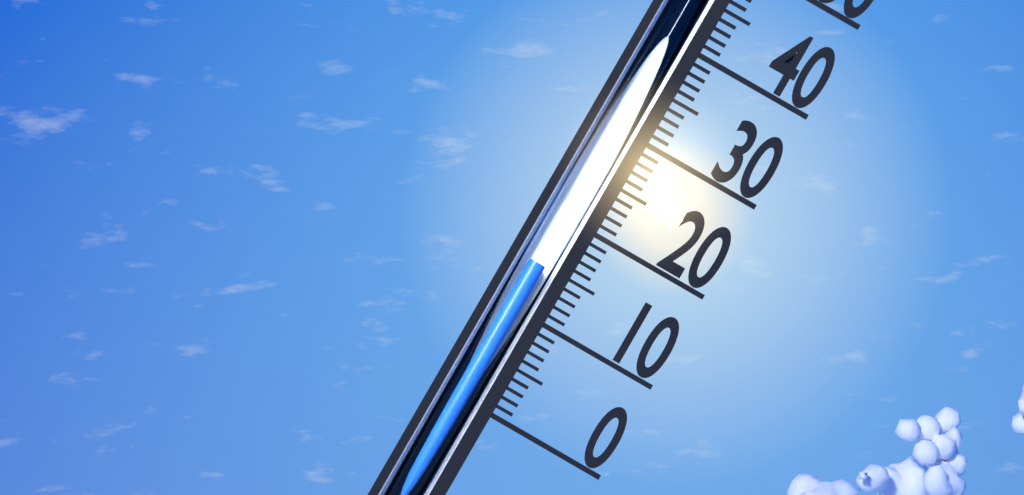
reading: 15 (no unit)
